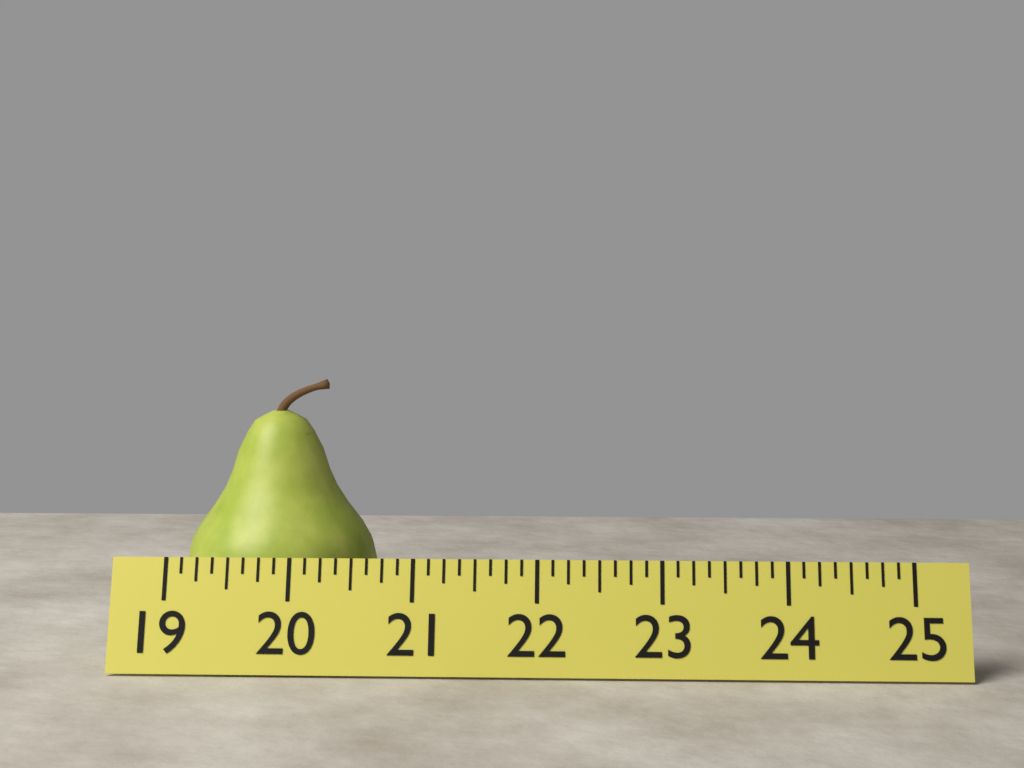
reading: 20.625 (no unit)
